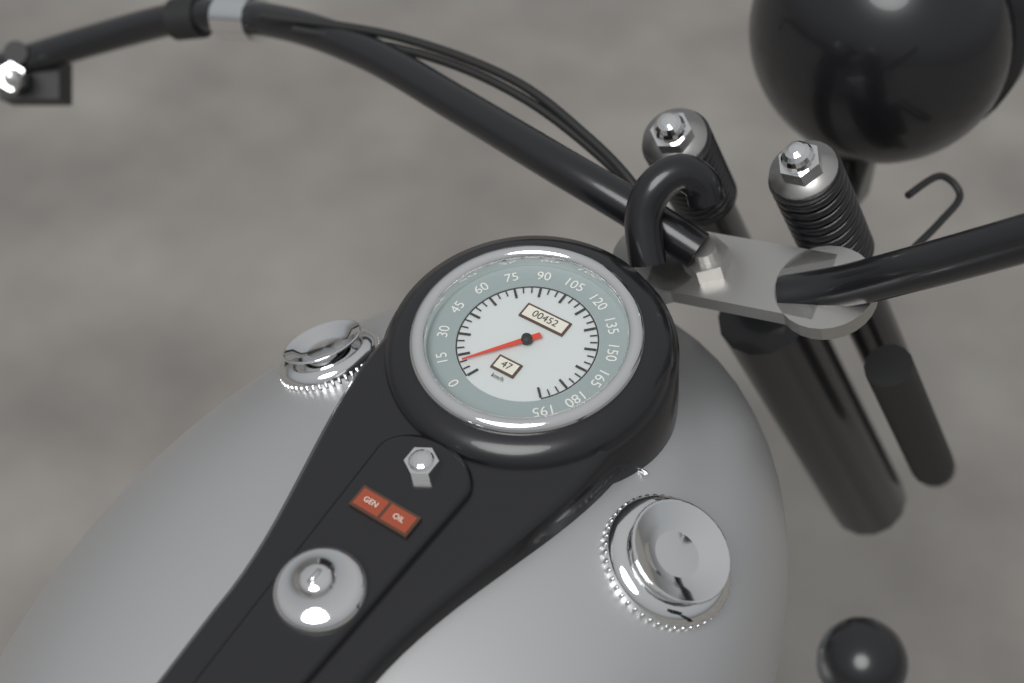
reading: 10 km/h
